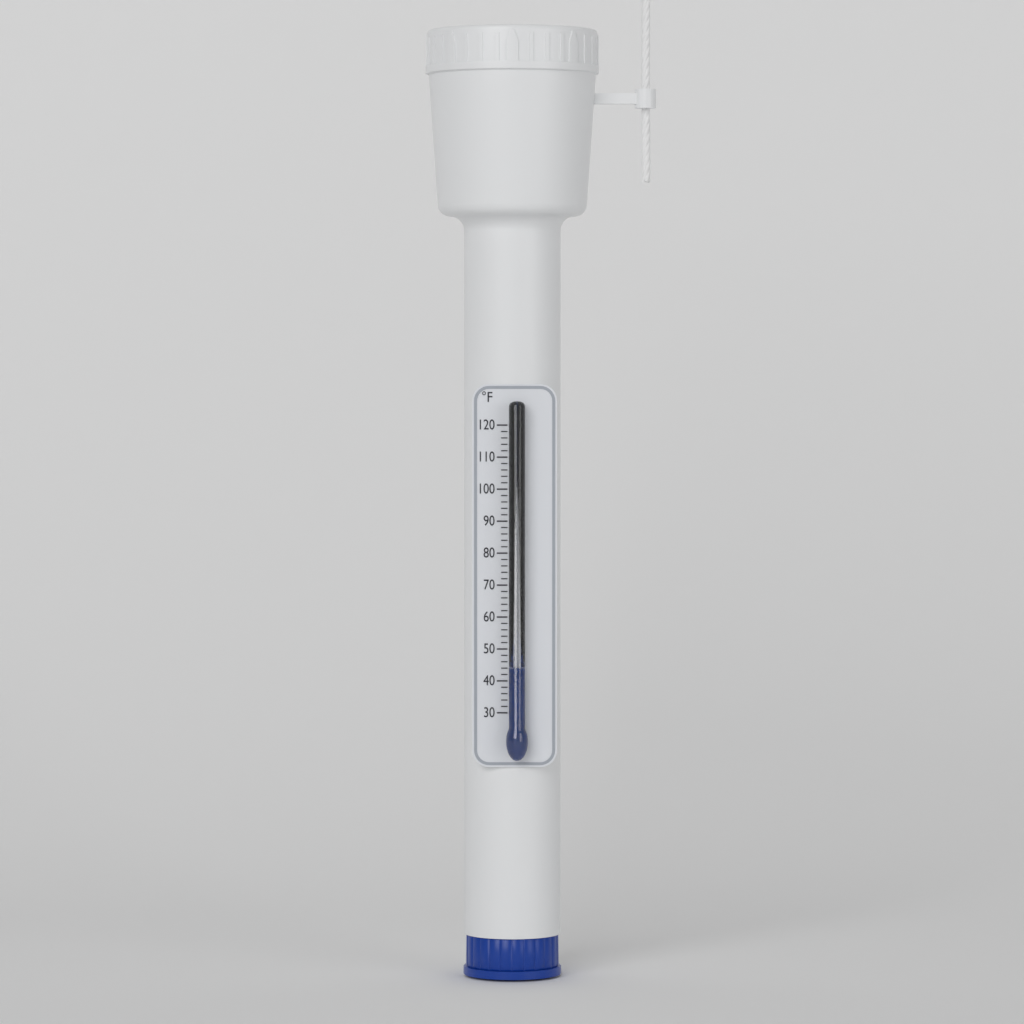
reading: 44 °F
